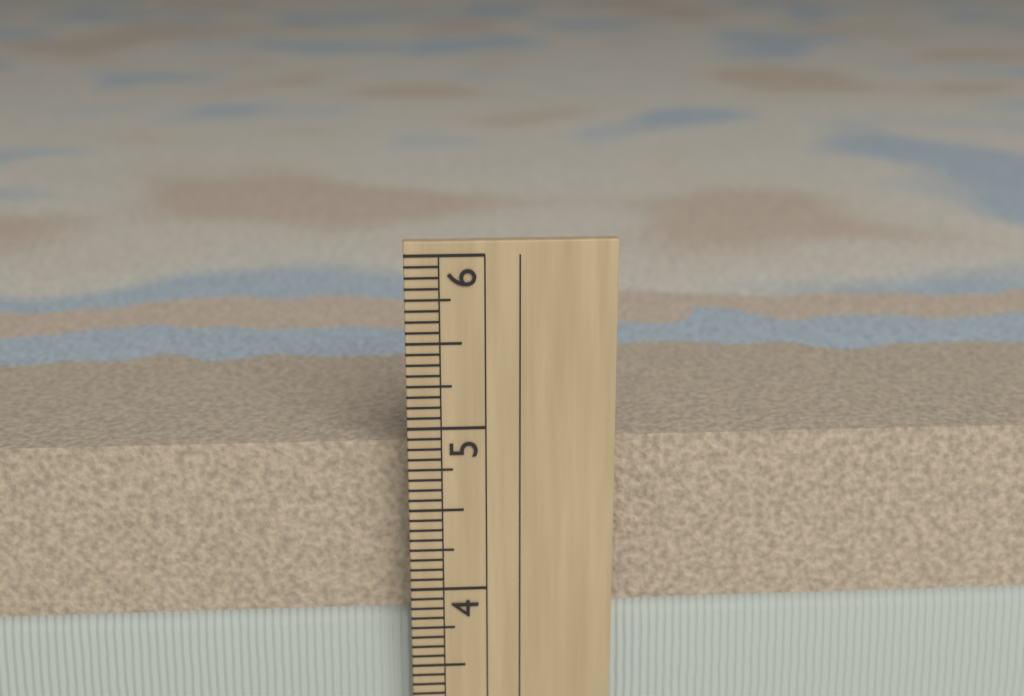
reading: 4.8750 in
